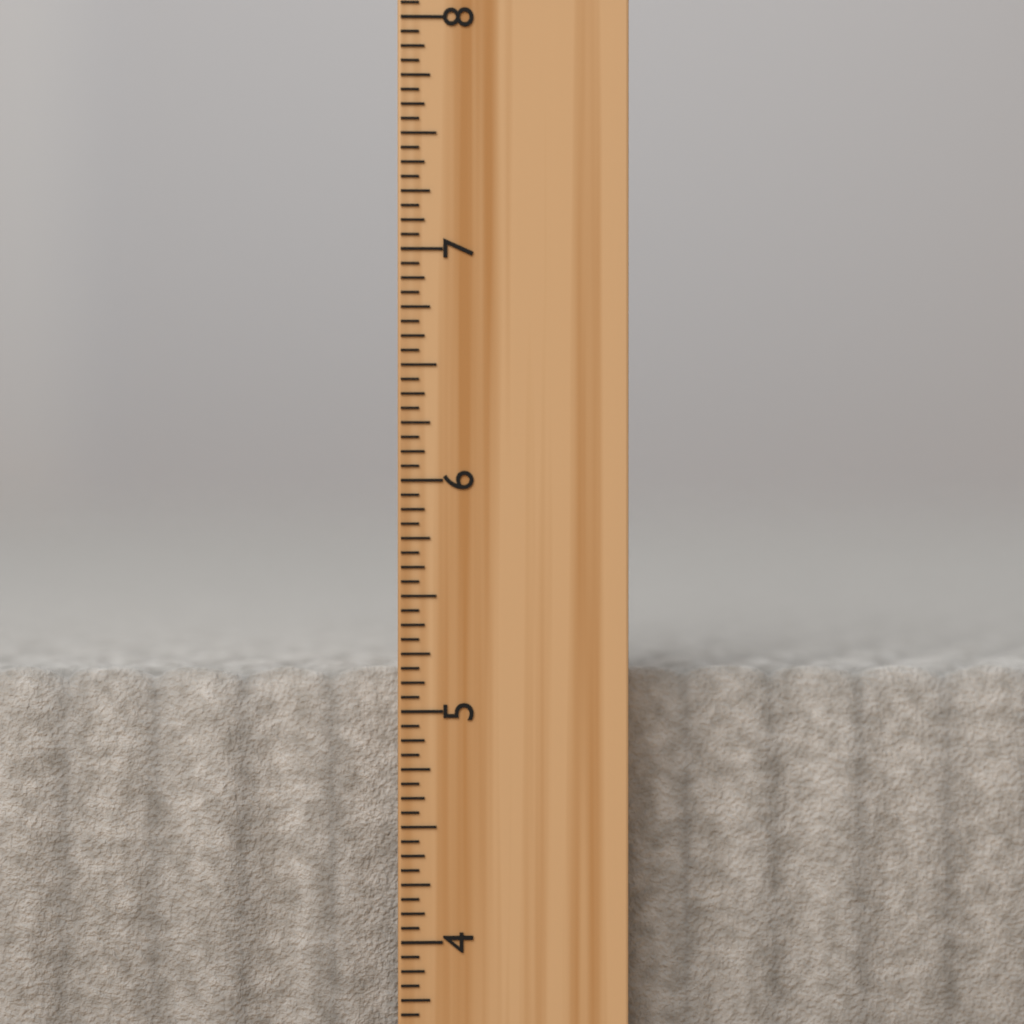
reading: 5.1875 inch
